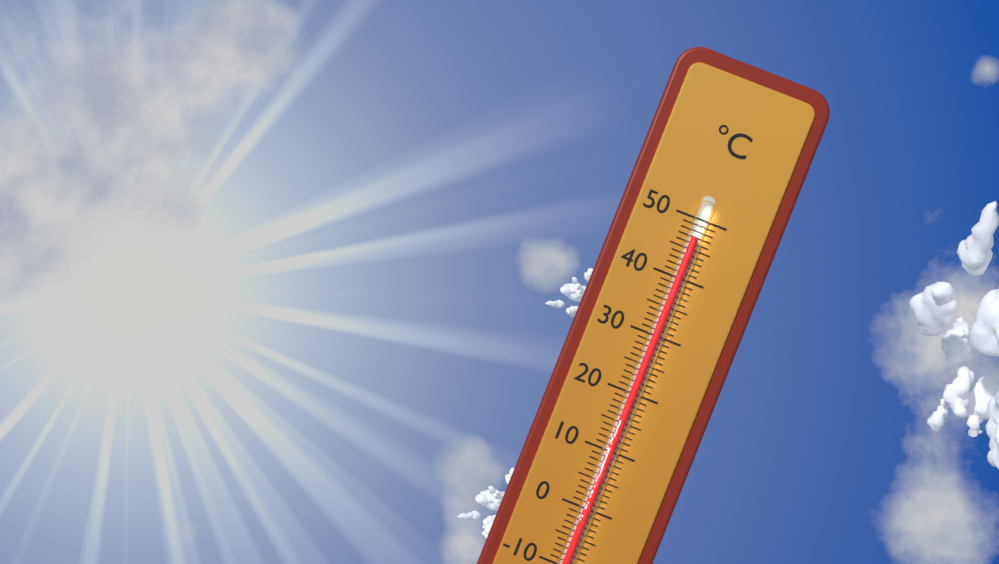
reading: 47 °C
